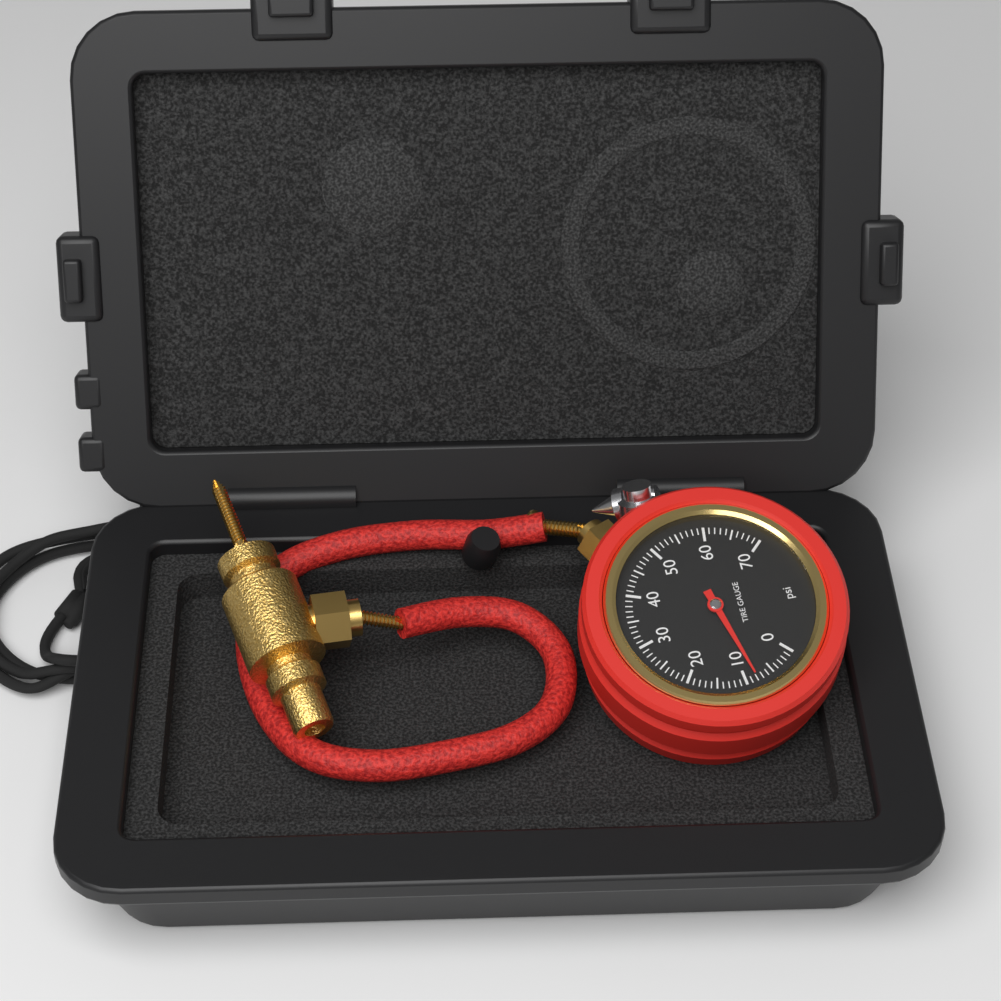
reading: 8 psi
